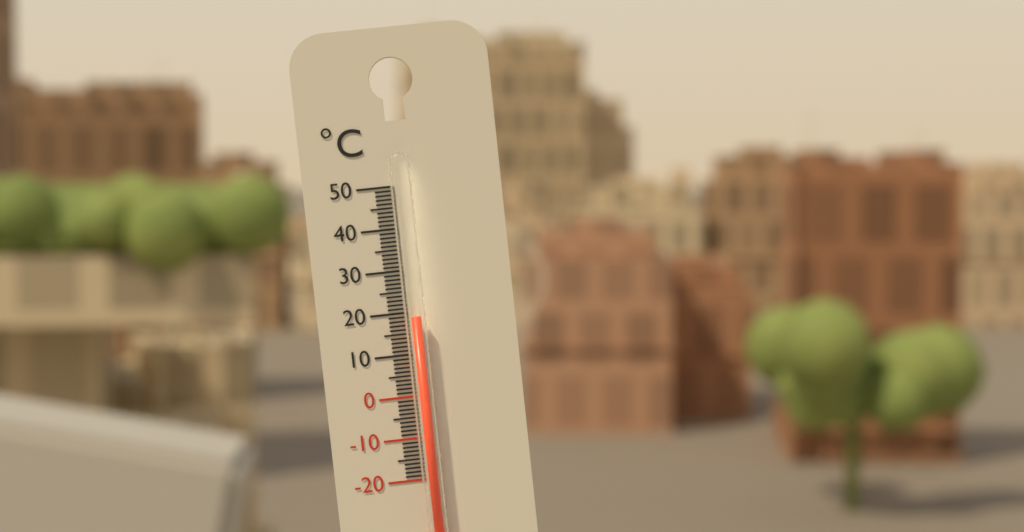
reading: 19 °C
